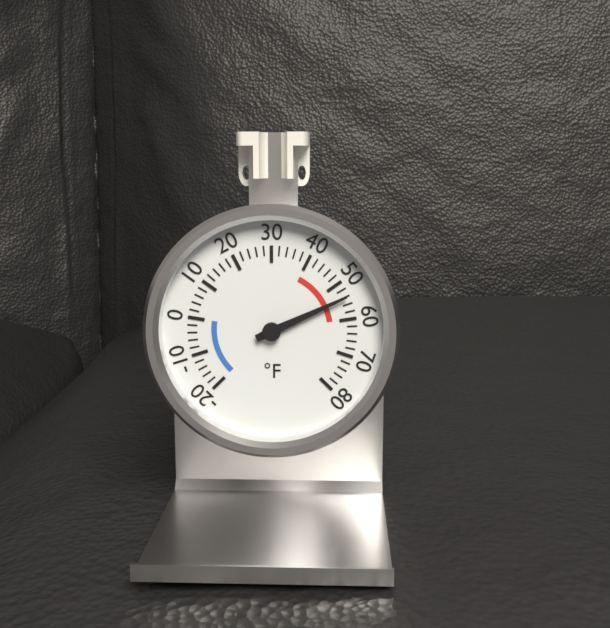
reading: 54 °F
